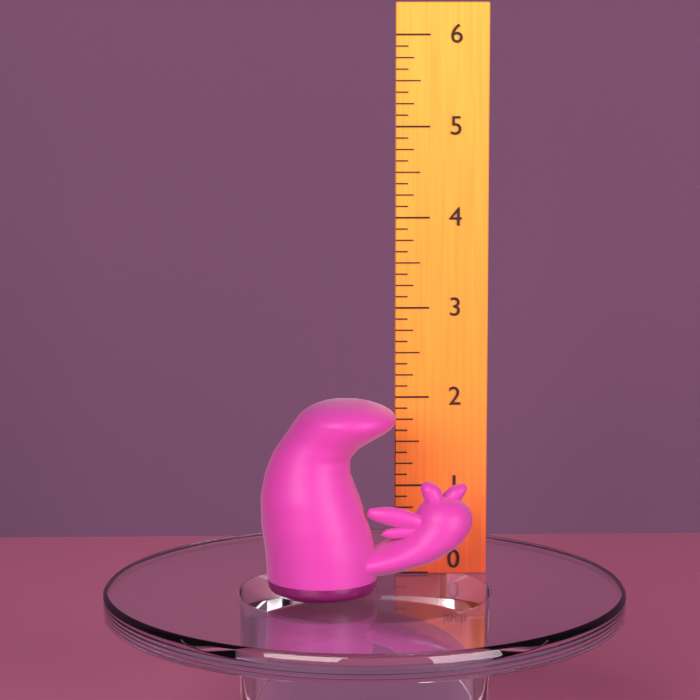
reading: 2.125 inch
